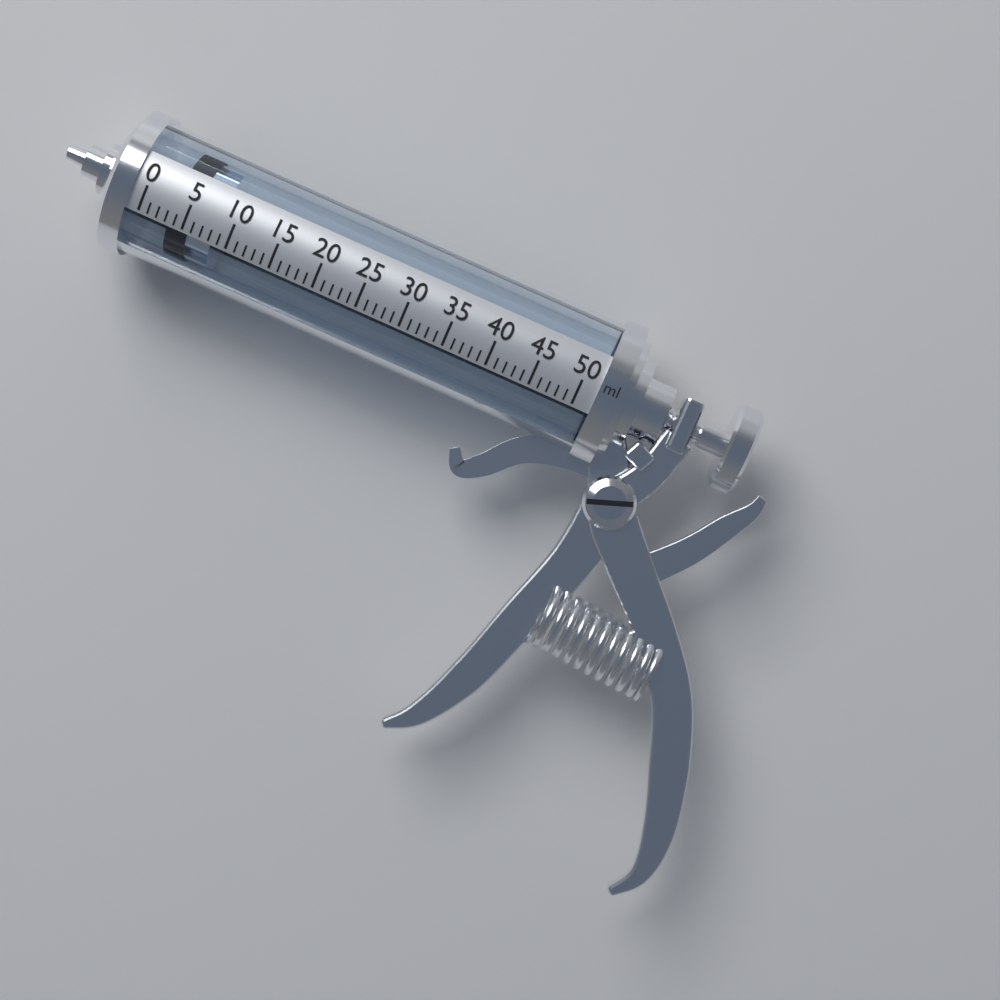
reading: 3 ml
